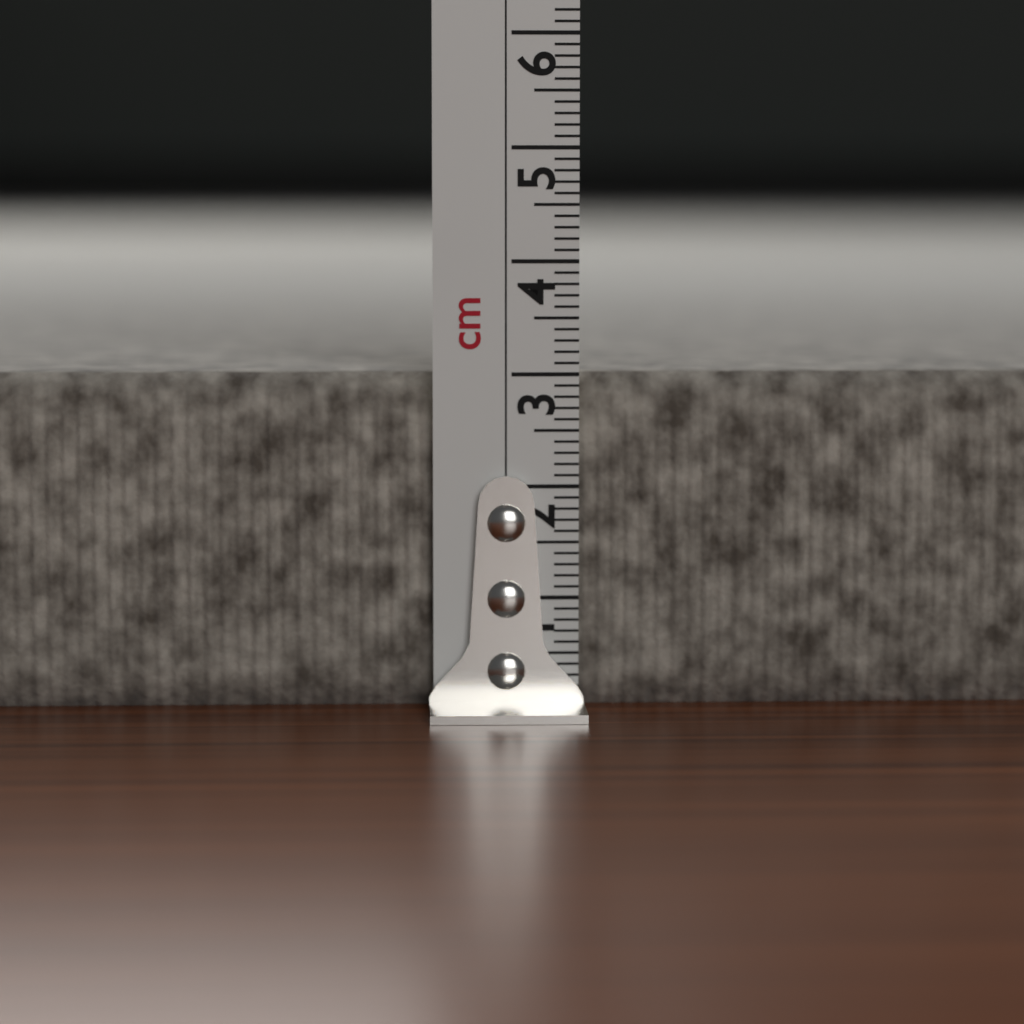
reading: 3.0 cm
